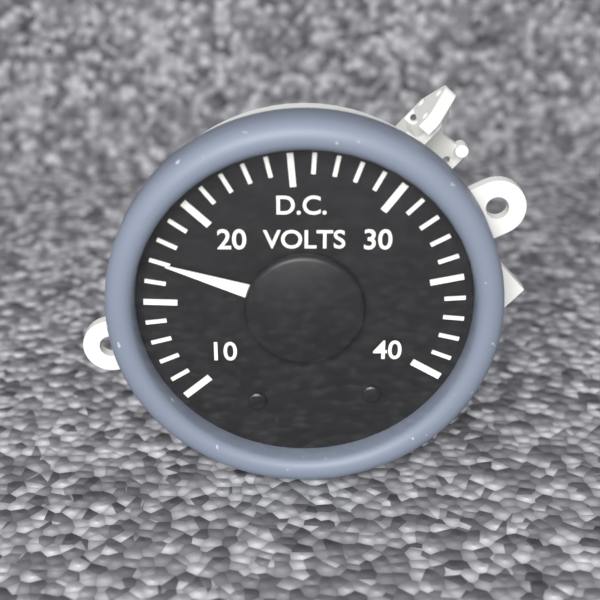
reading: 17 V
